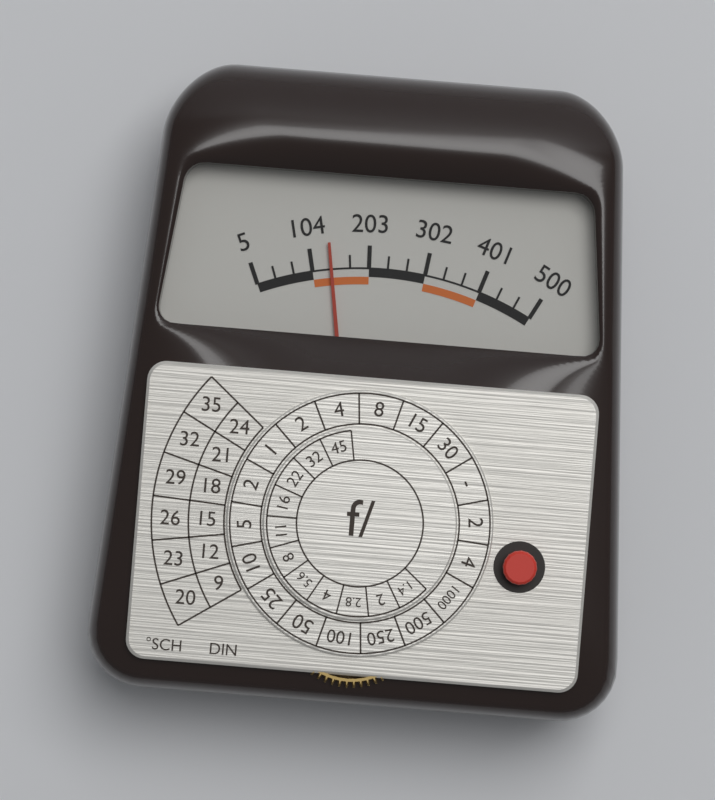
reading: 137 (no unit)
